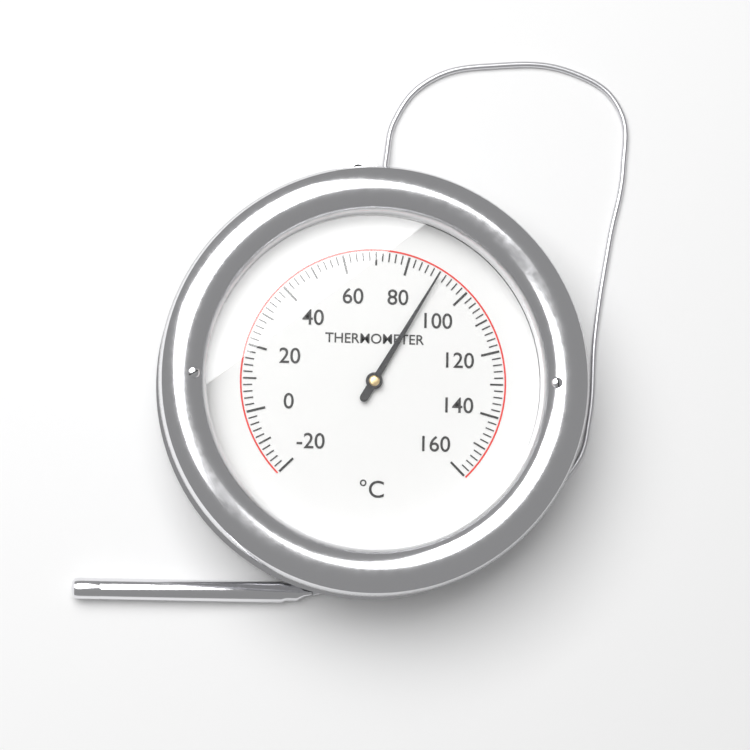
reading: 90 °C
